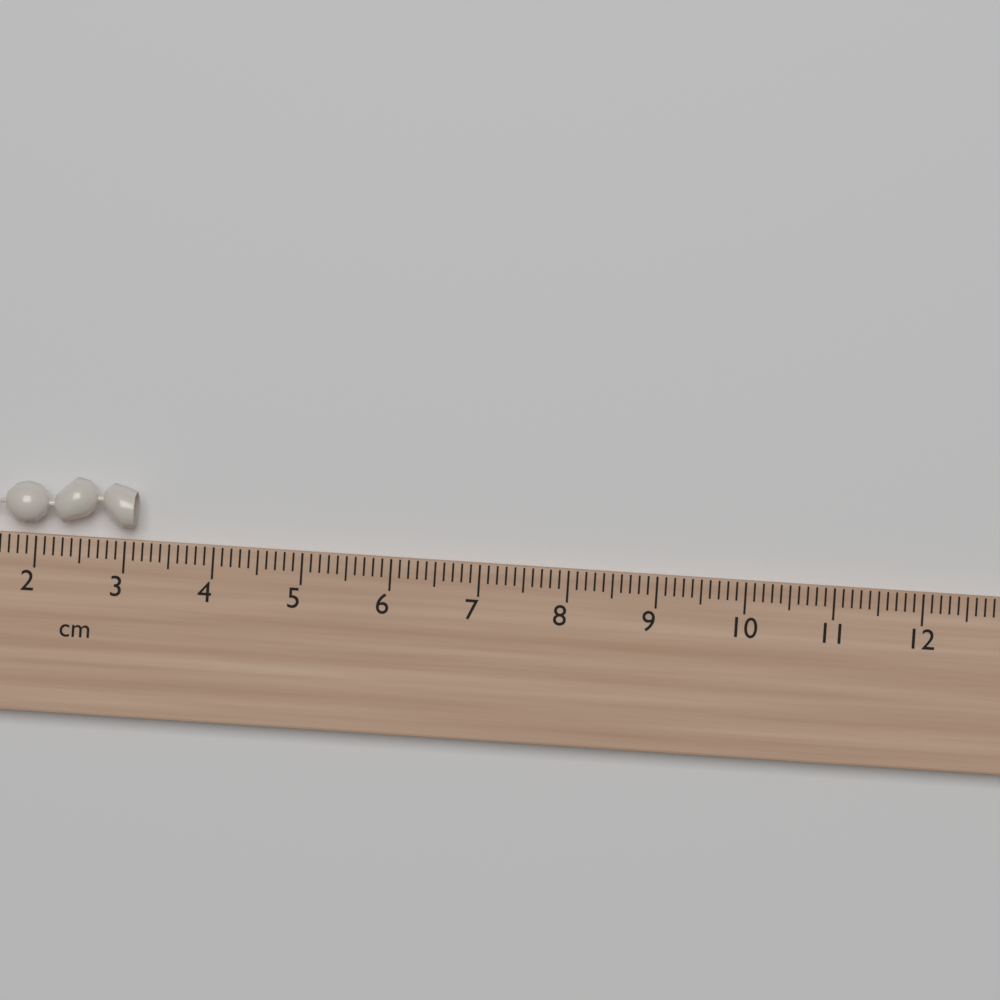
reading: 3.1 cm
